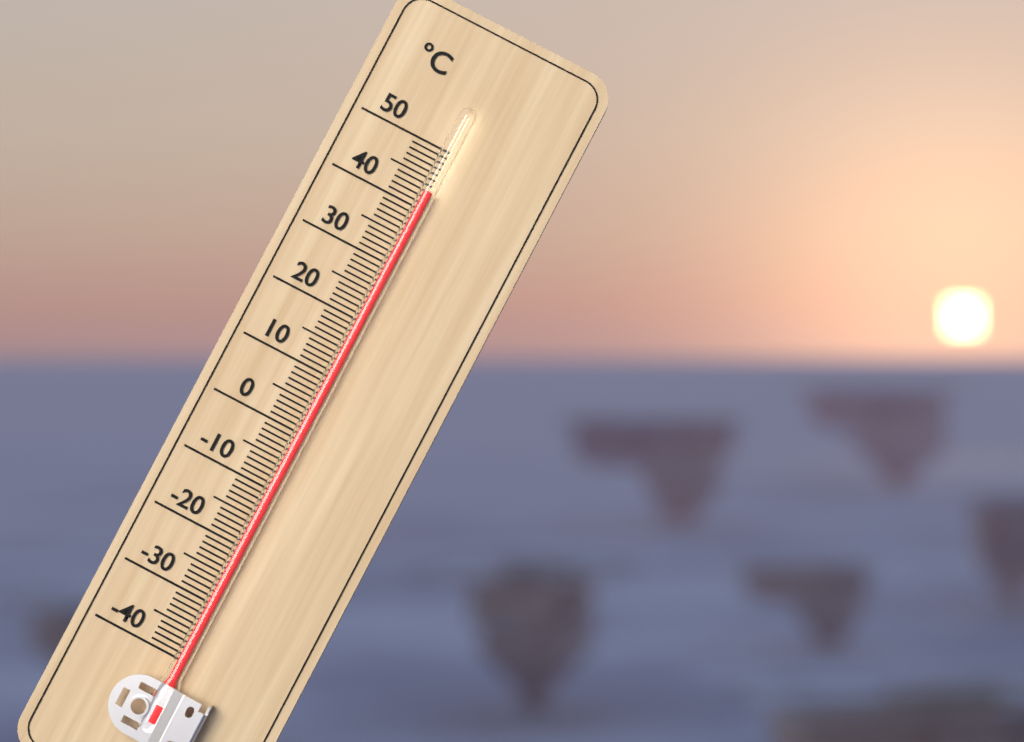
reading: 43 °C
